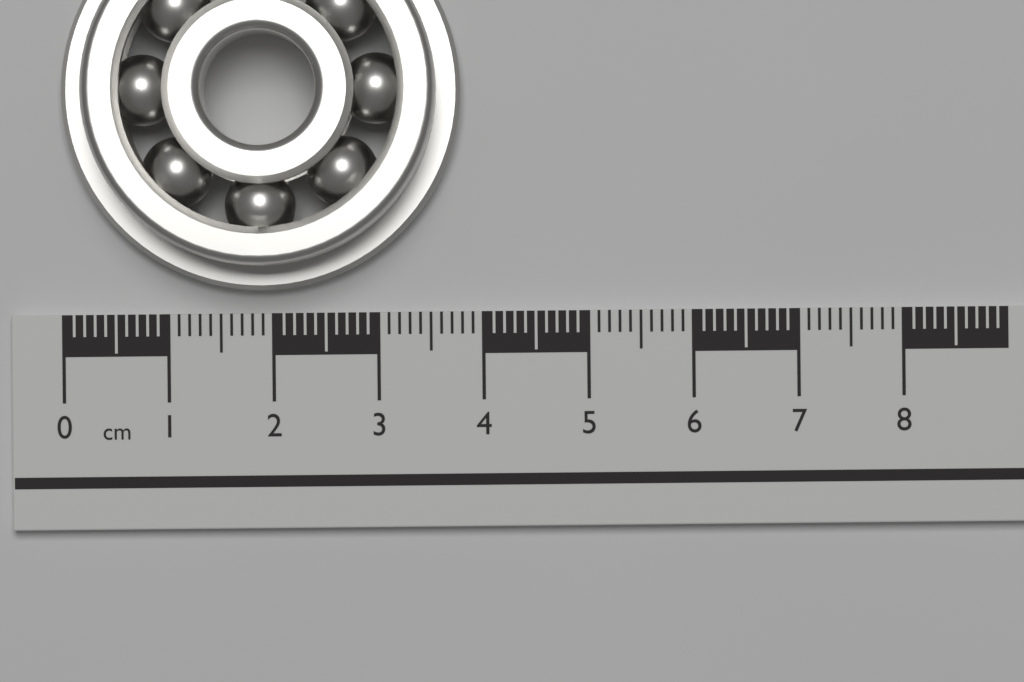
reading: 3.8 cm
